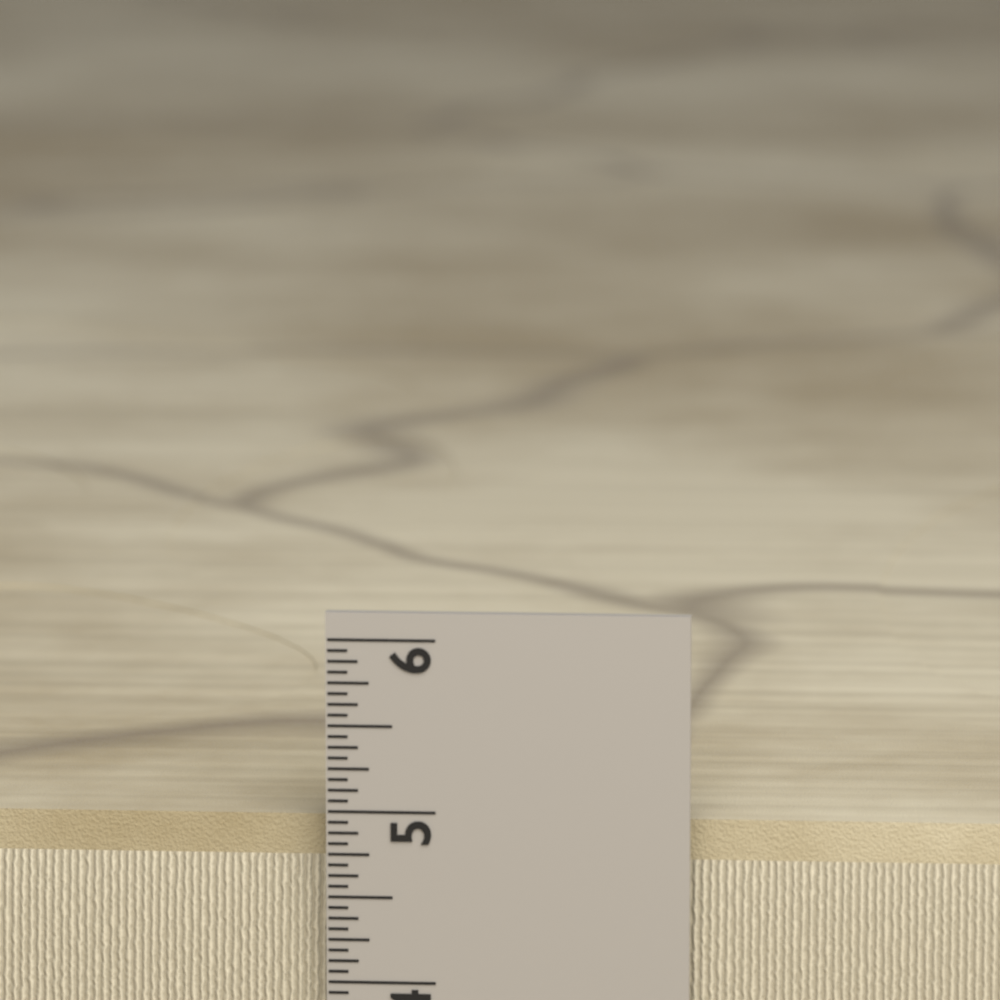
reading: 4.9375 in
